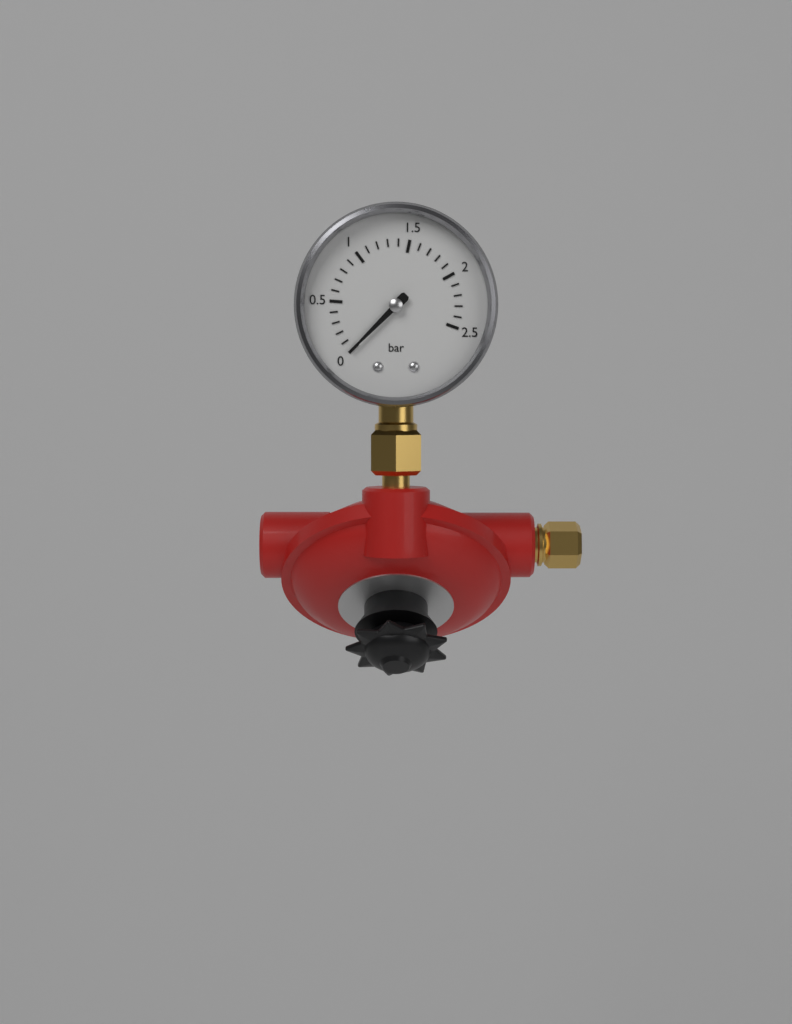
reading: 0.0 bar
